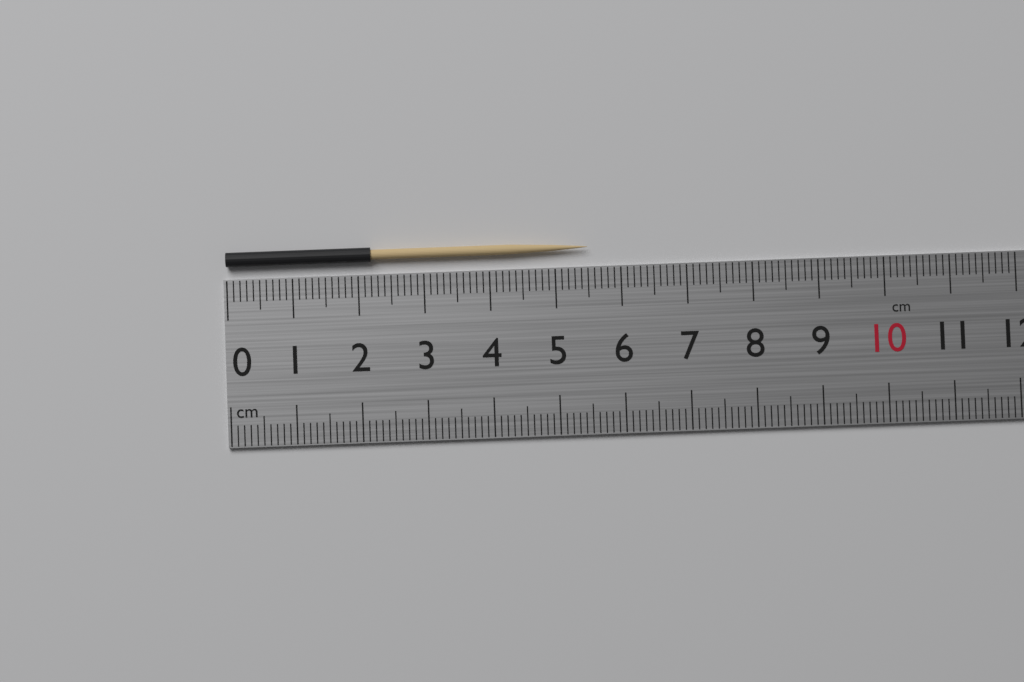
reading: 5.5 cm
